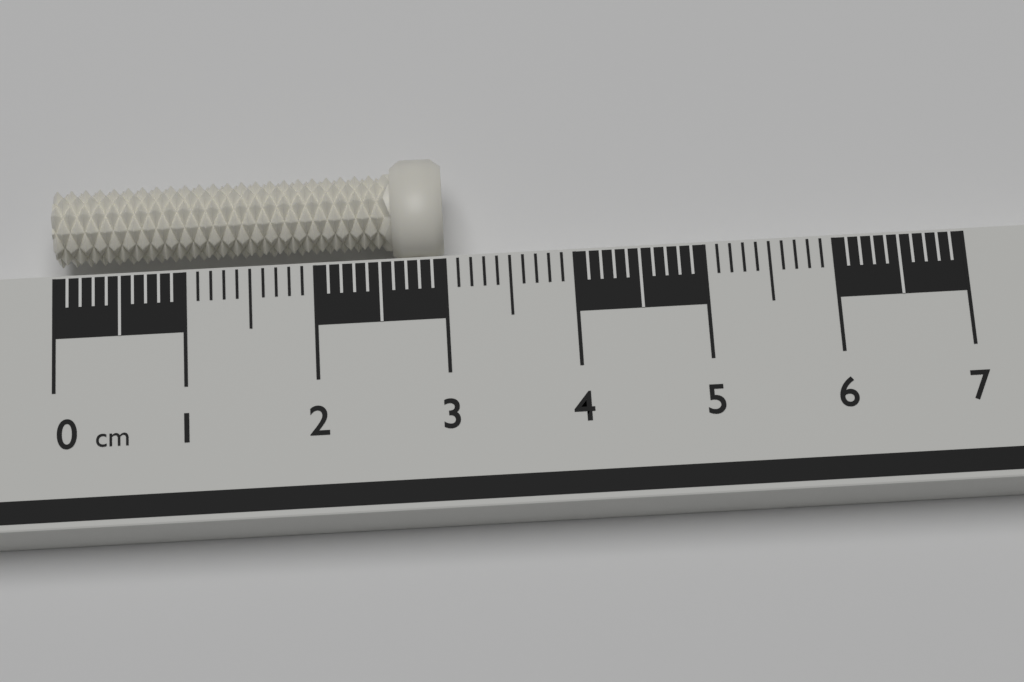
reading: 3.0 cm
